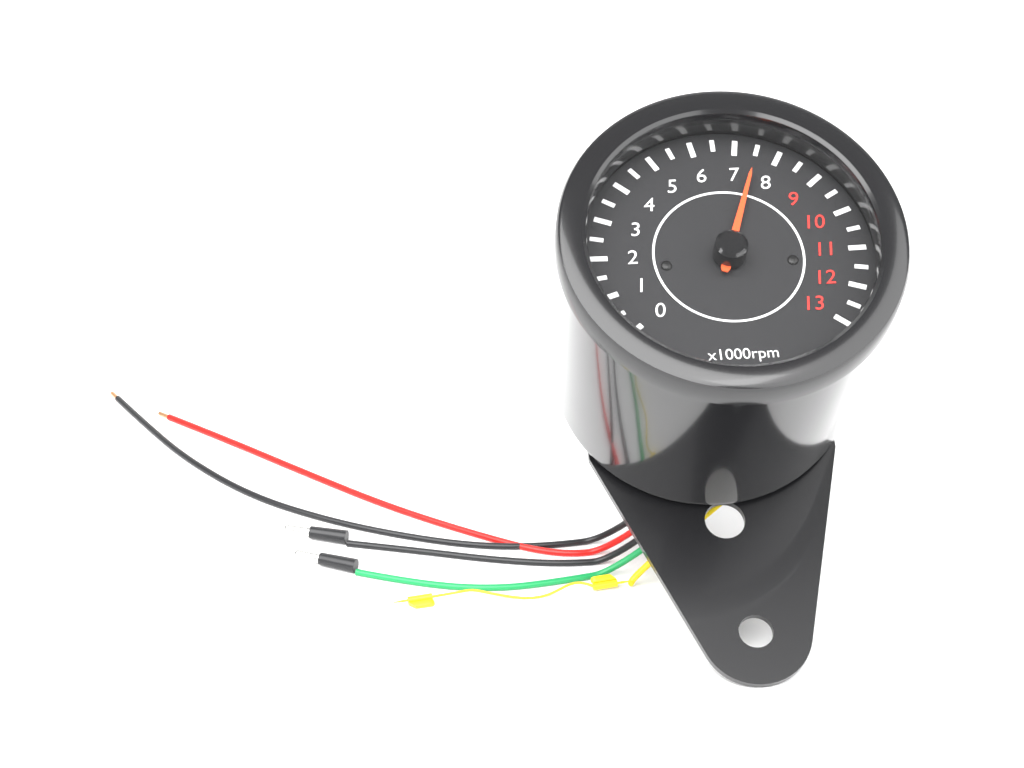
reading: 7.5 x1000rpm
